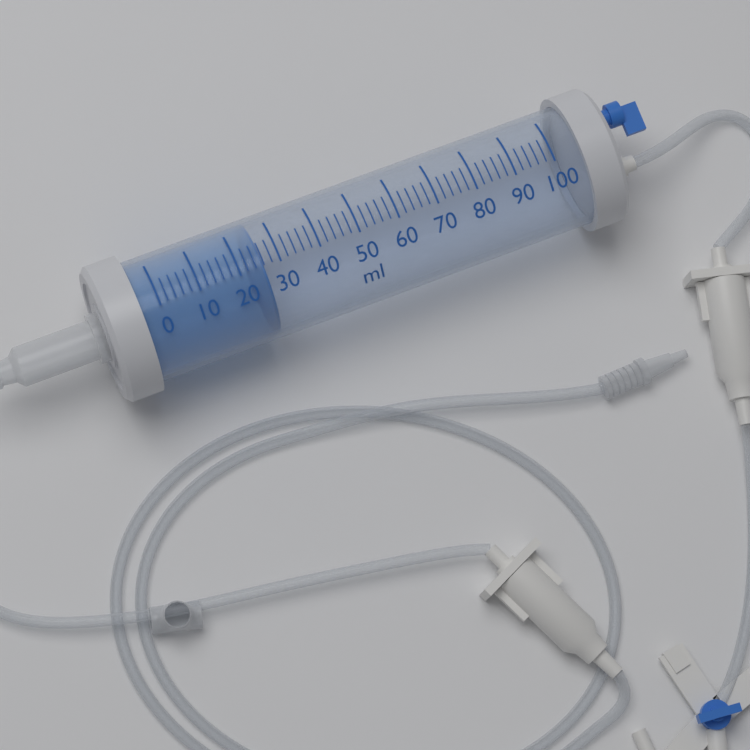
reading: 26 ml
